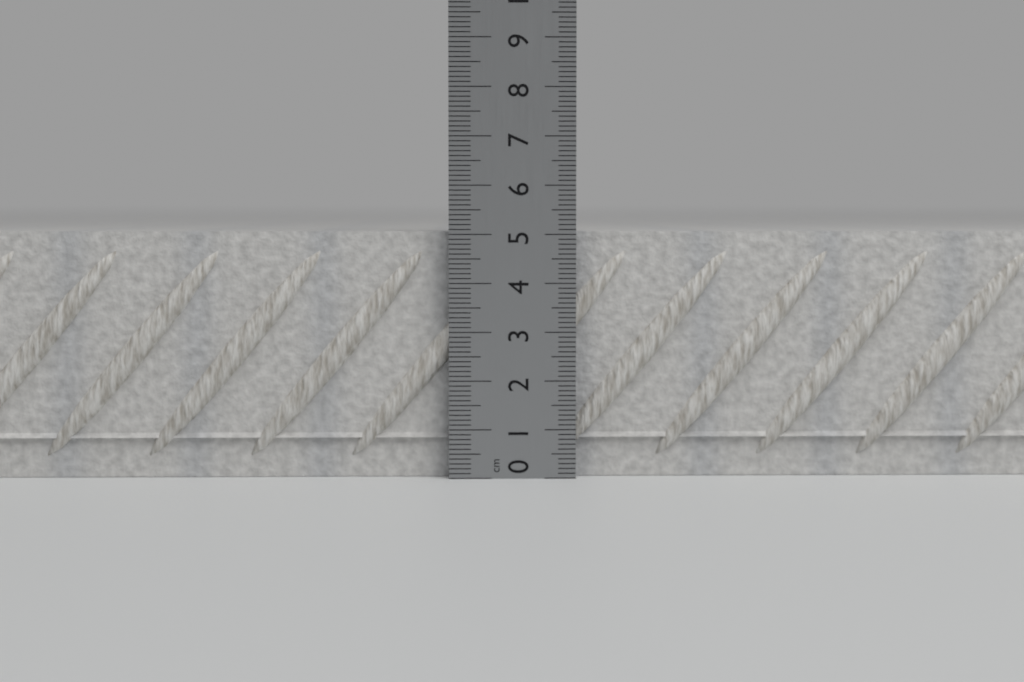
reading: 5.1 cm
